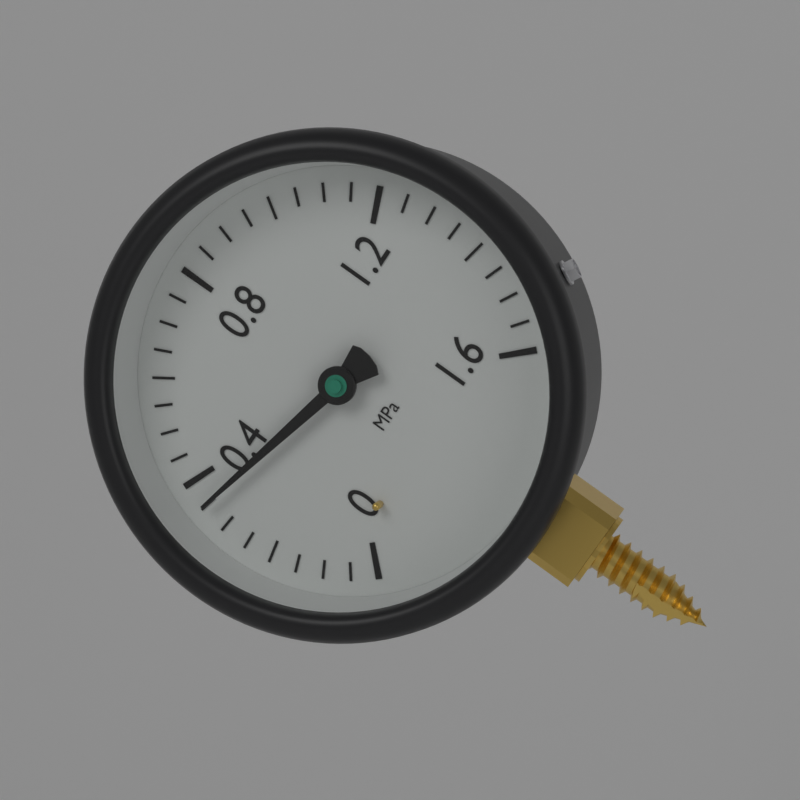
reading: 0.35 MPa
